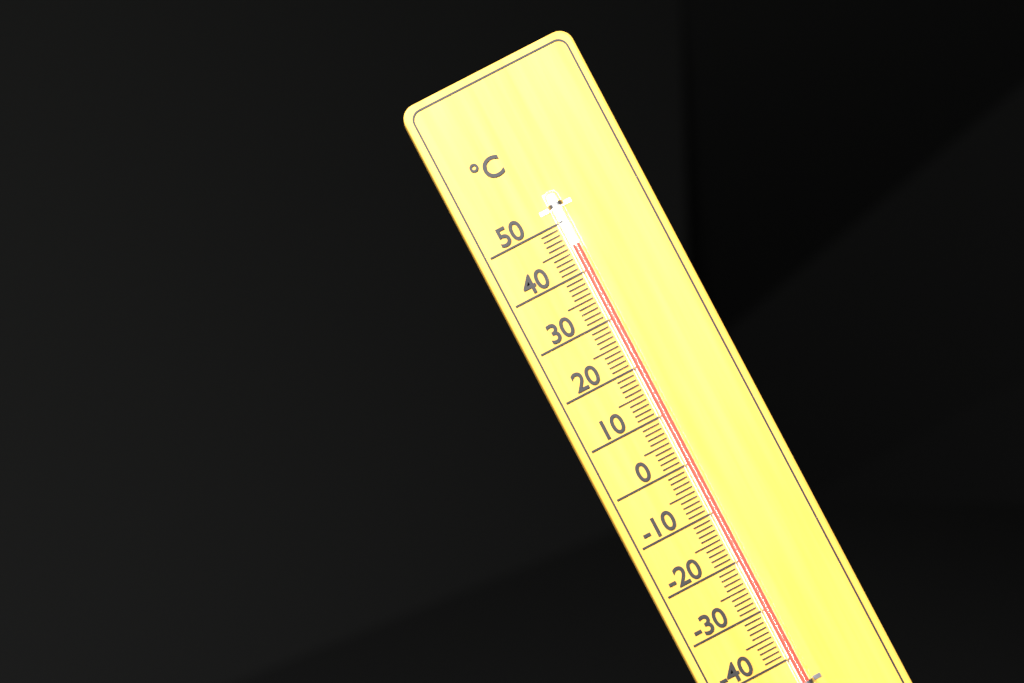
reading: 45 °C
